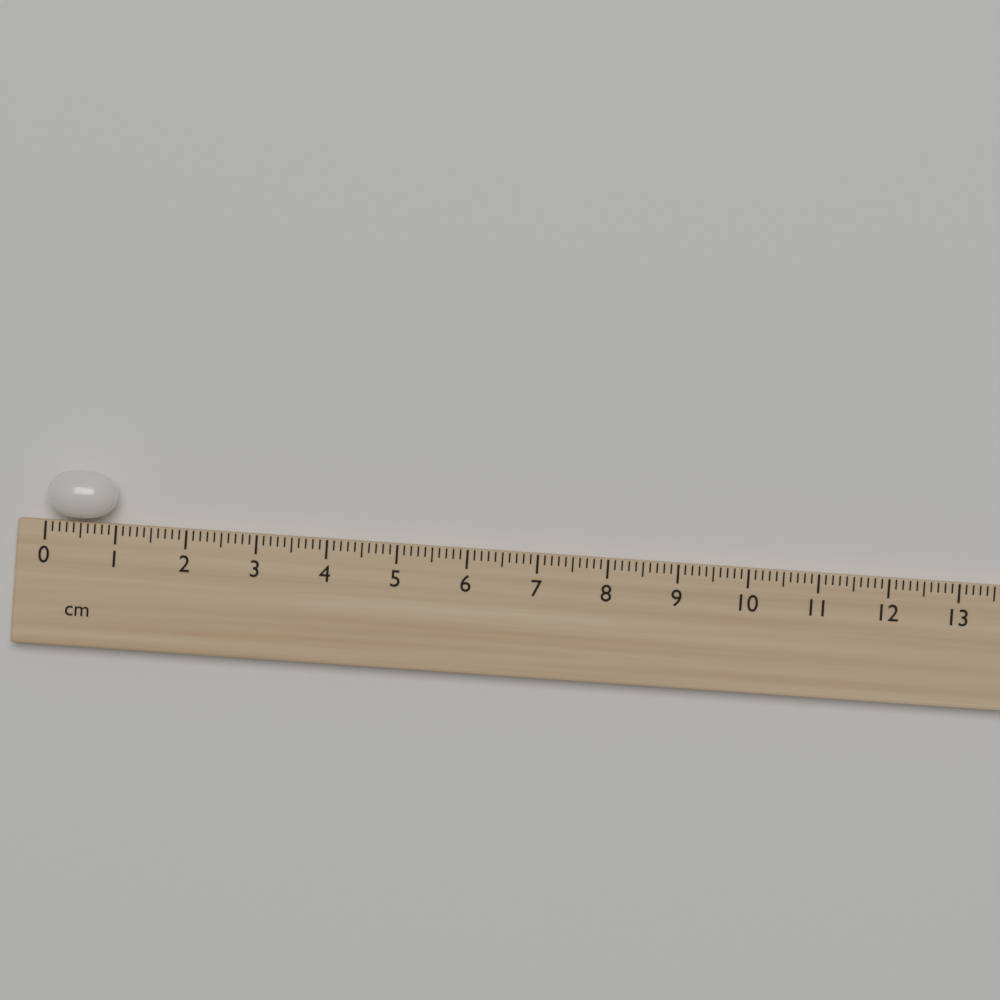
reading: 1.0 cm
